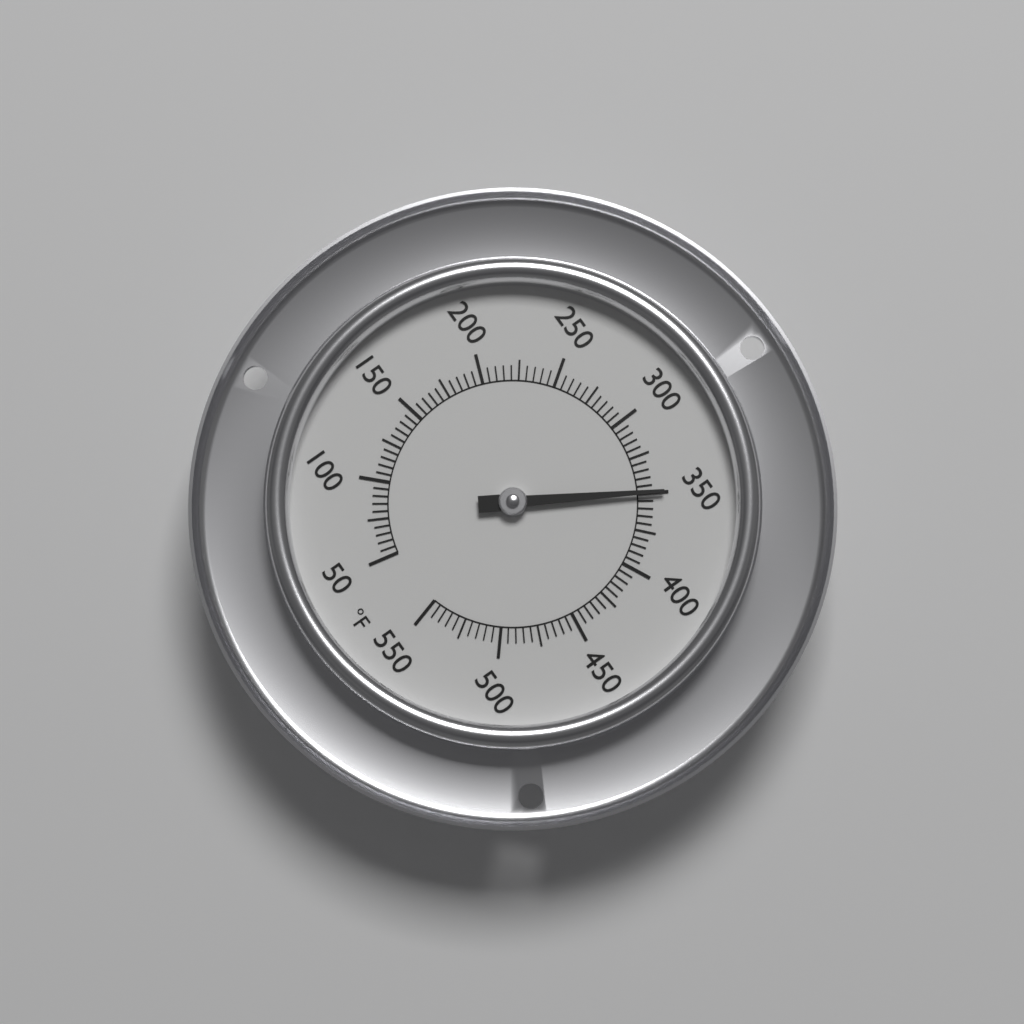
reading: 350 °F
